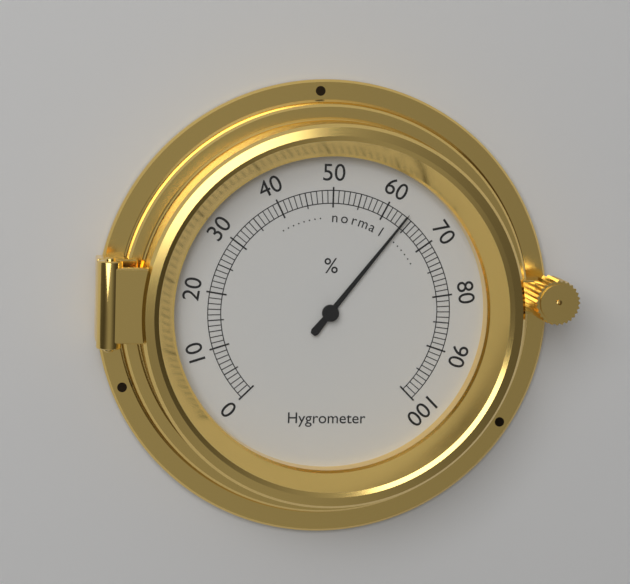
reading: 64 %
